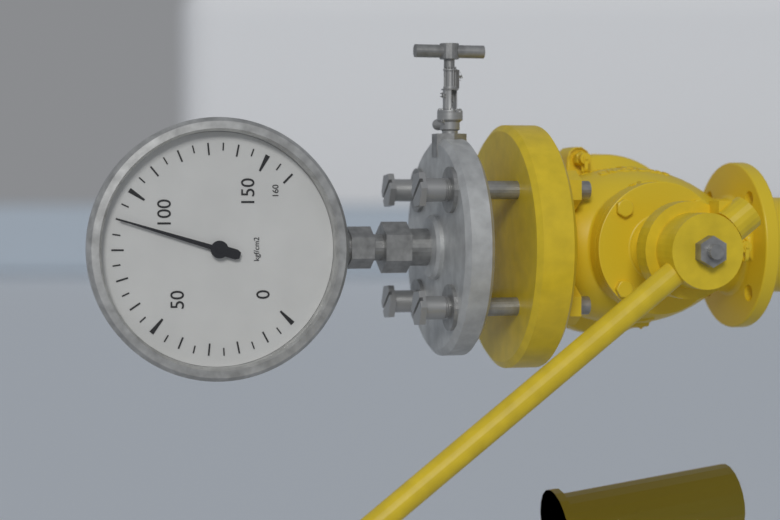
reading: 90 kgf/cm2
